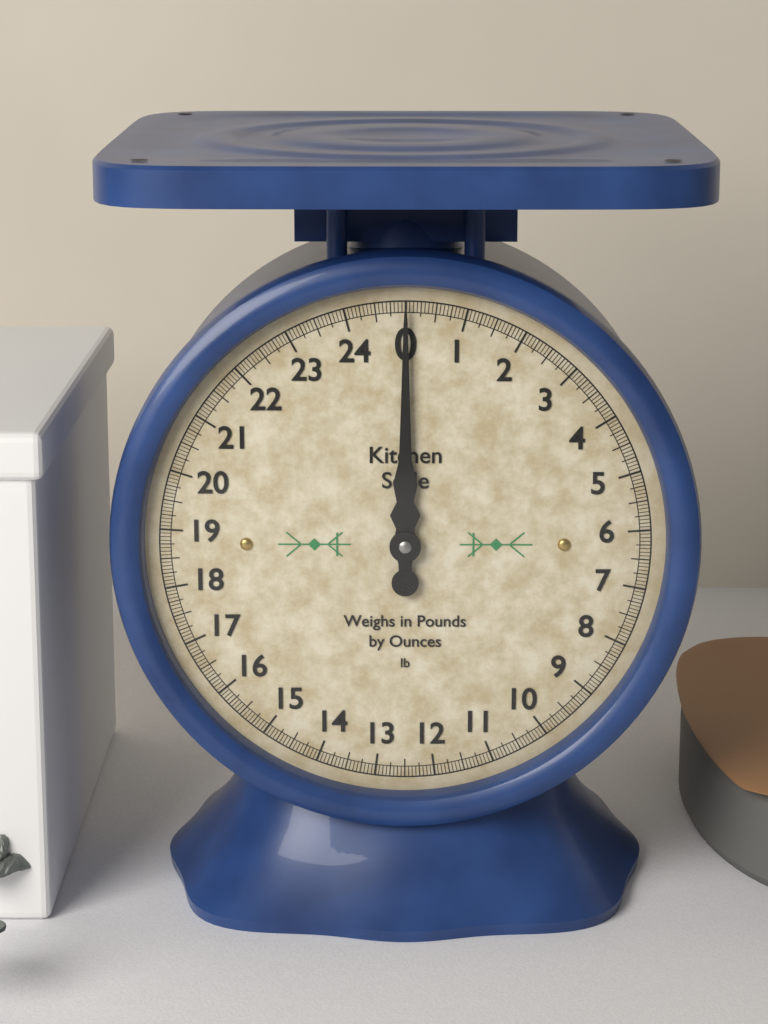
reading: 0.0000 lb
